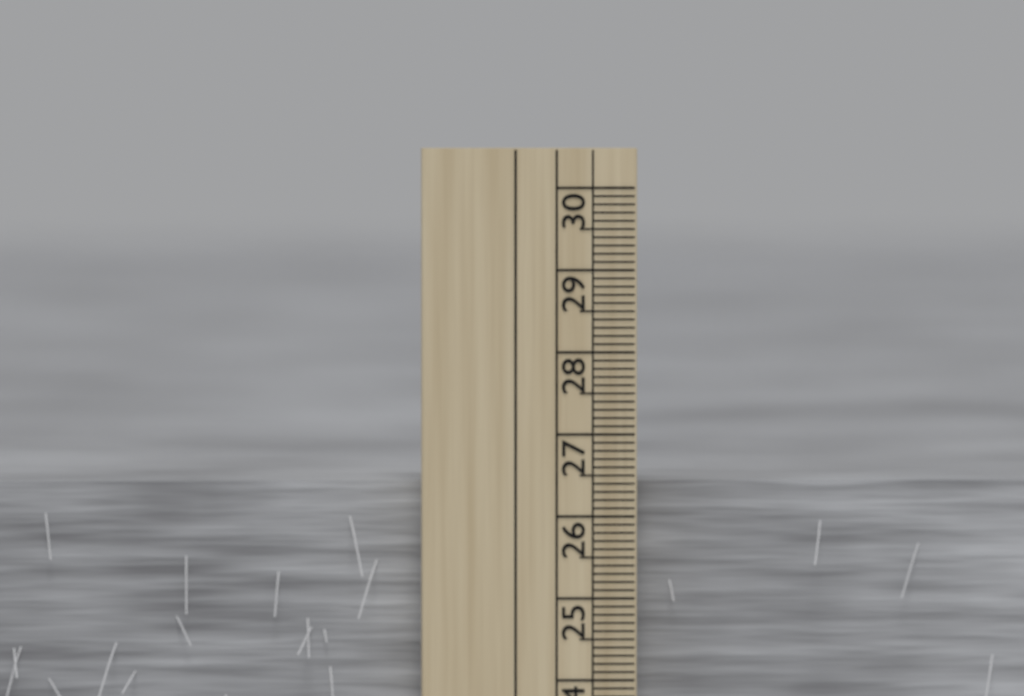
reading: 26.4 cm
